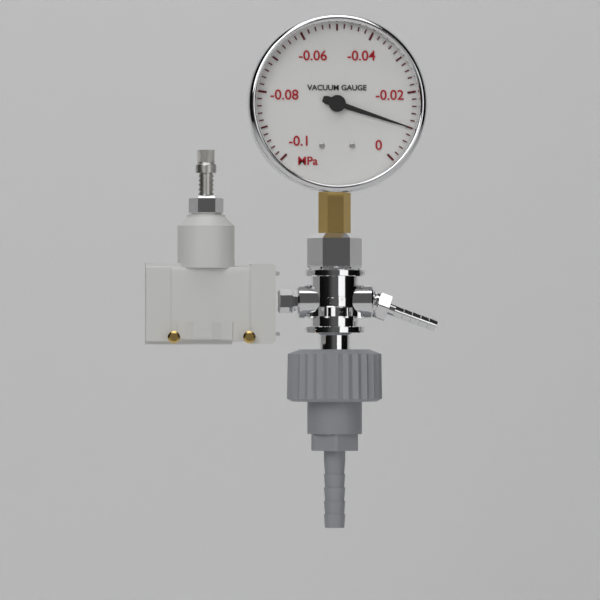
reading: -0.010 MPa
